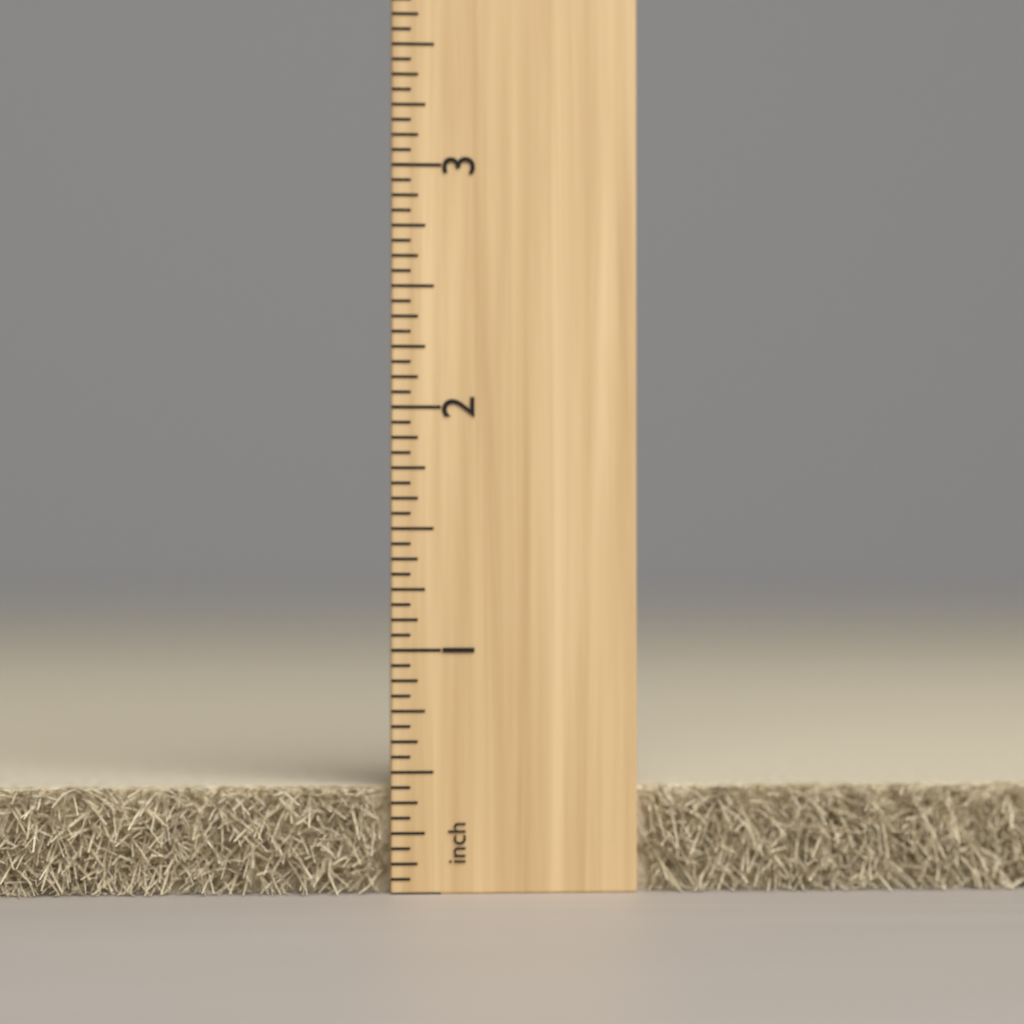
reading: 0.4375 inch
